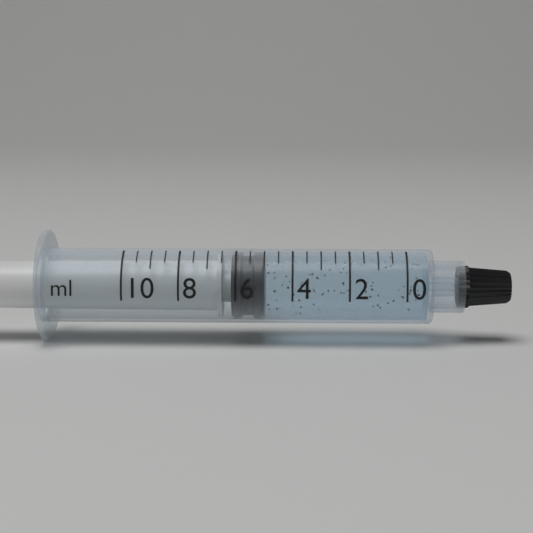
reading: 5.0 ml
